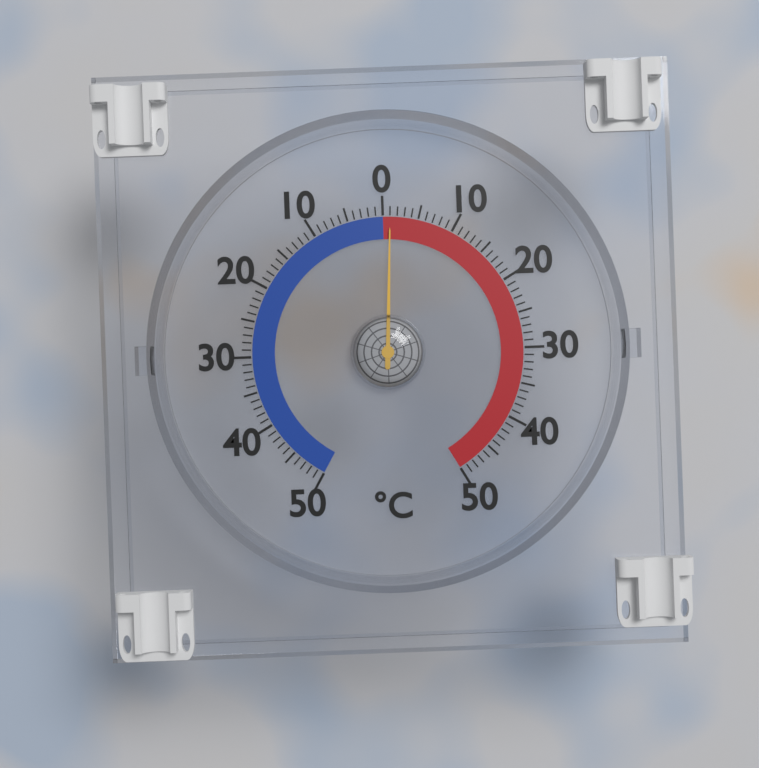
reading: 1 °C
